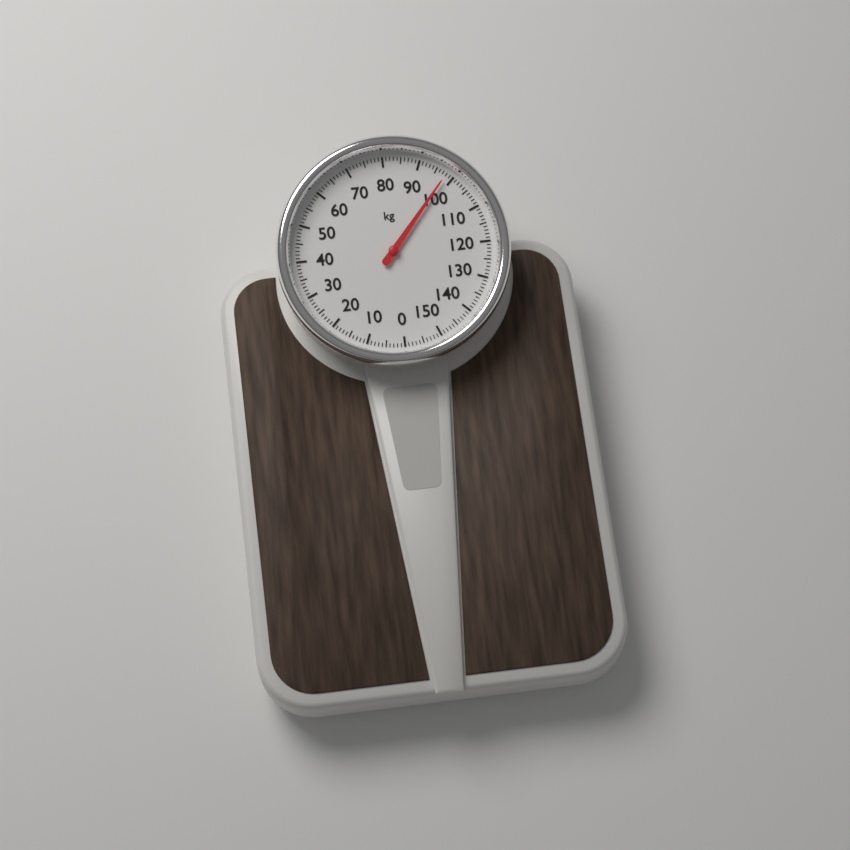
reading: 98 kg
